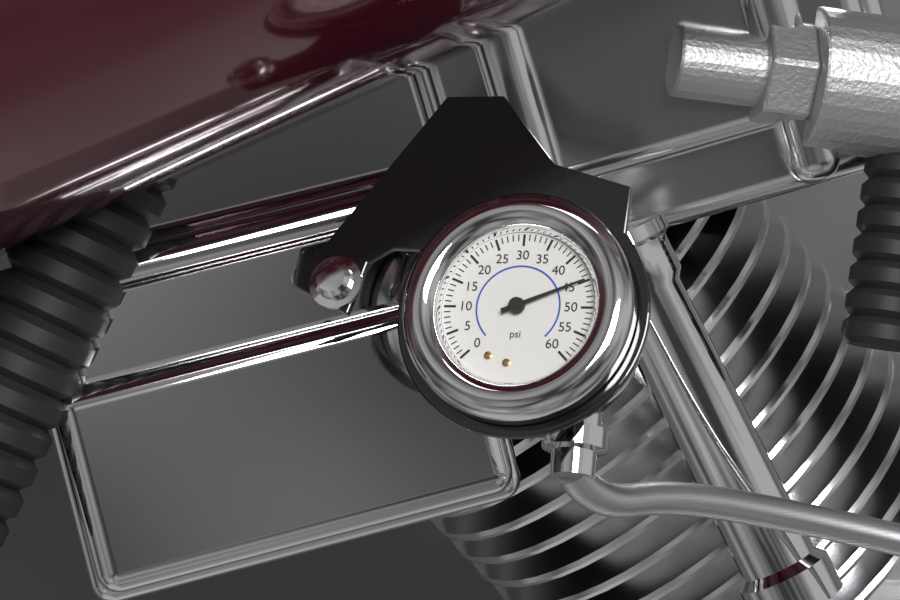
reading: 45 psi
